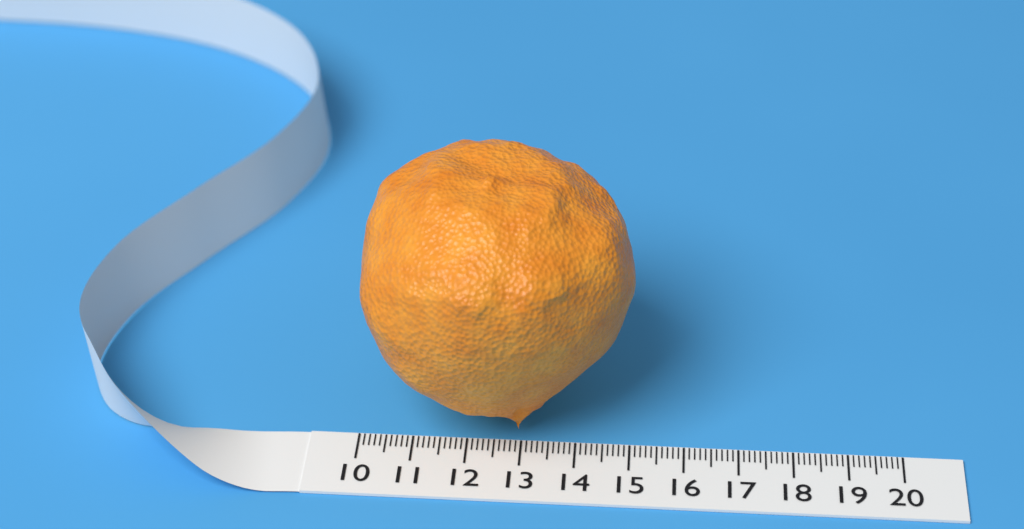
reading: 15.0 (no unit)
